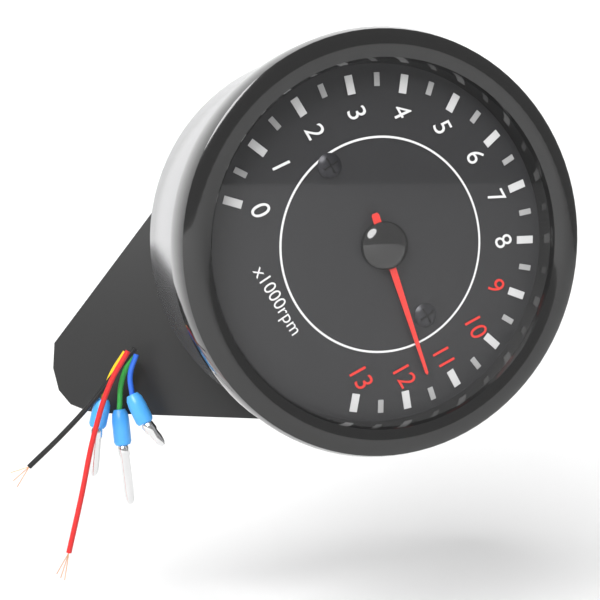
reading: 11.5 x1000rpm
